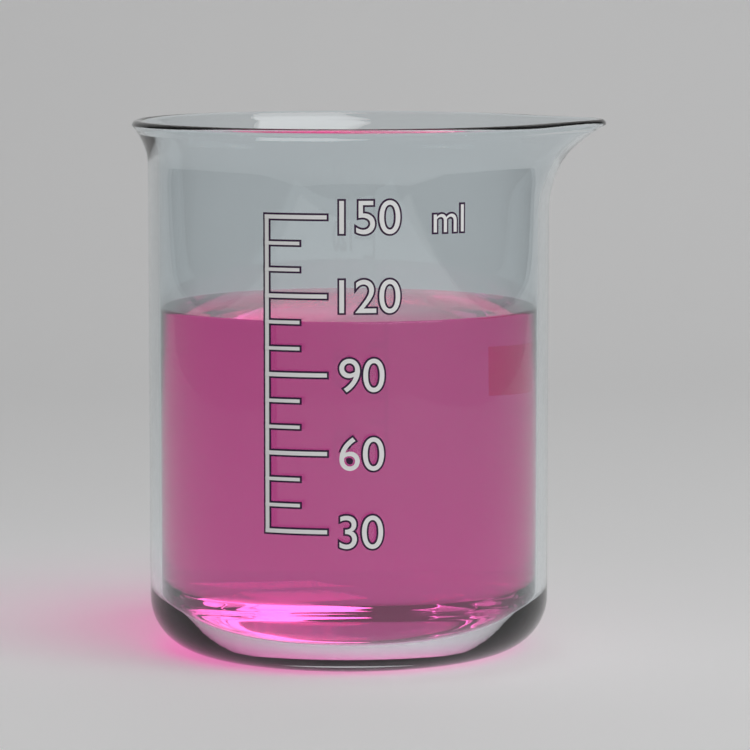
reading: 110 ml
